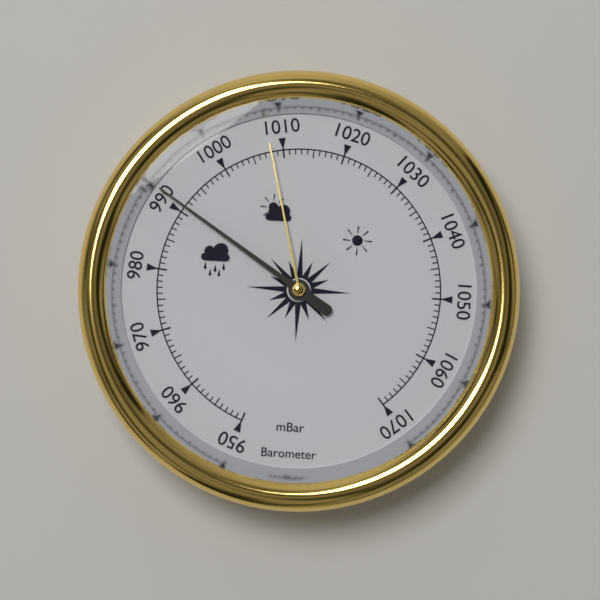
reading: 991 mbar
